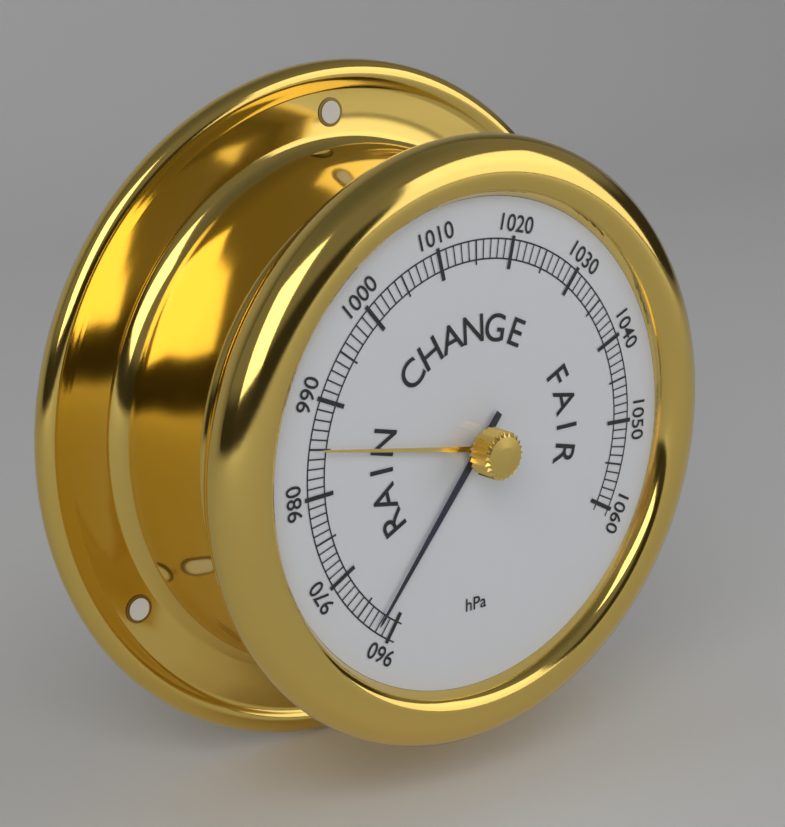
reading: 962 hPa
